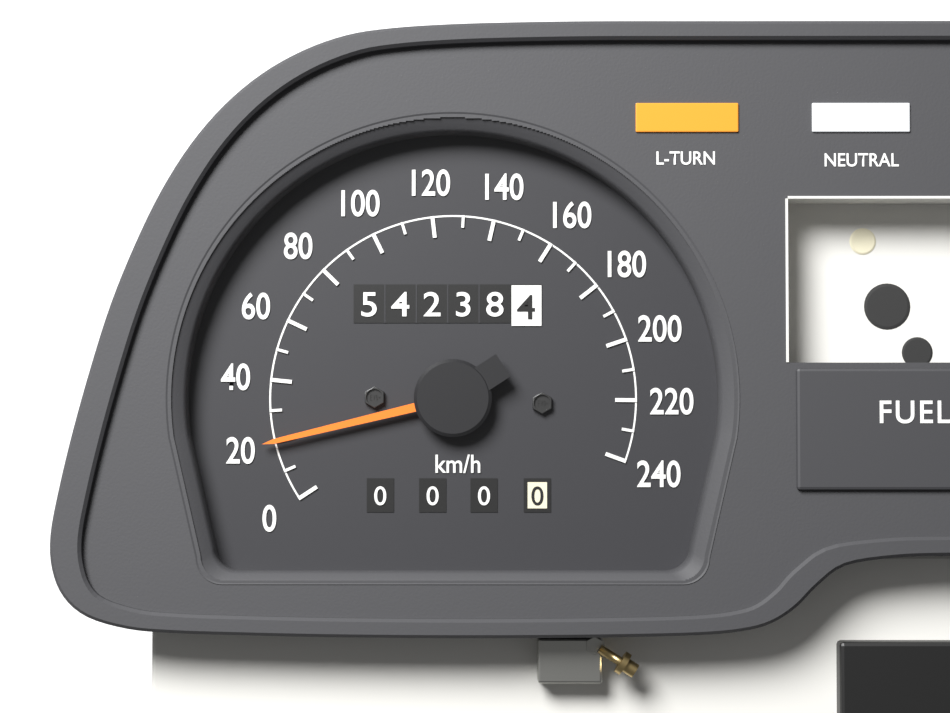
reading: 20 km/h
